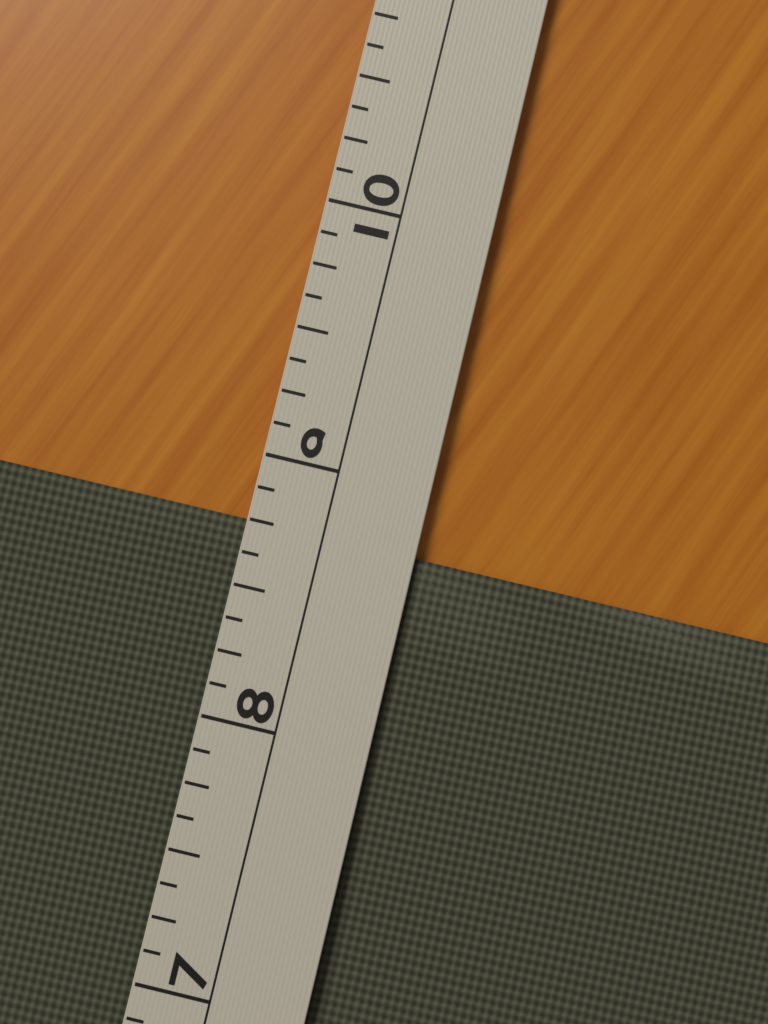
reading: 8.750 (no unit)
